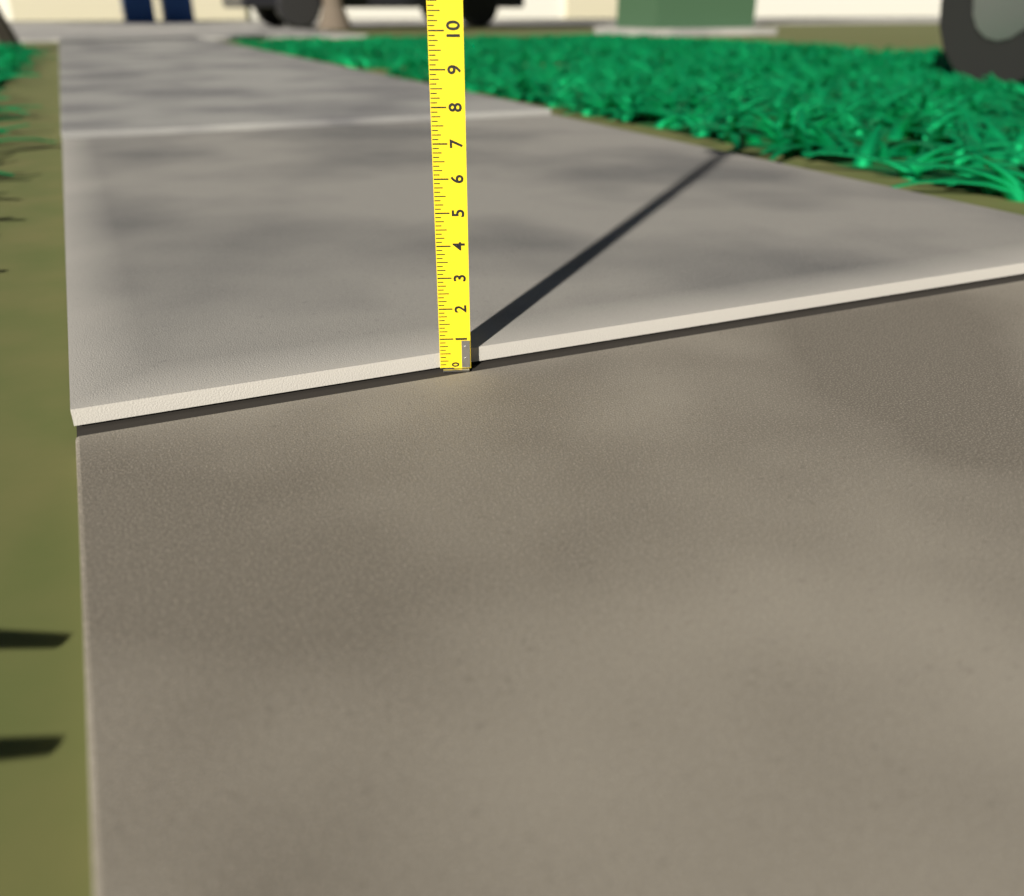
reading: 0.500 (no unit)
